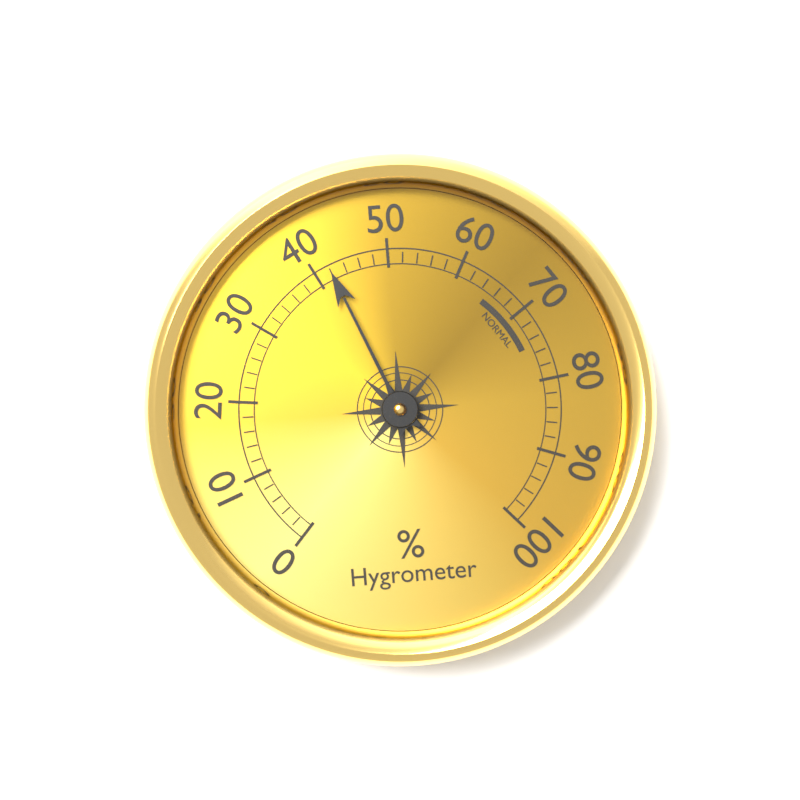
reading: 42 %
